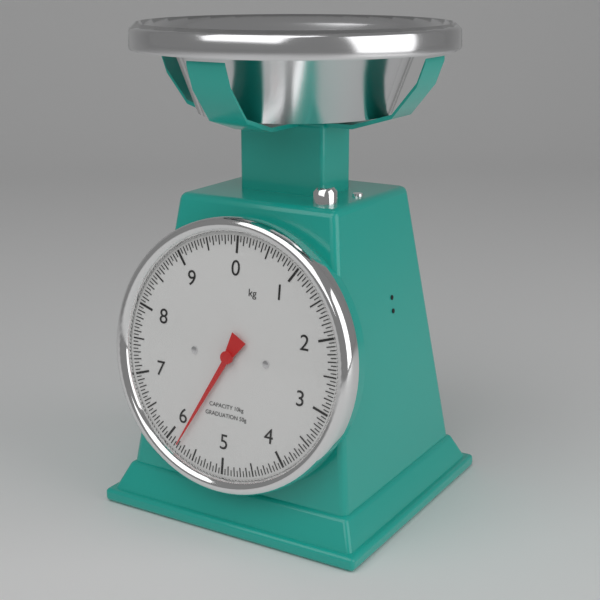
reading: 5.80 kg
